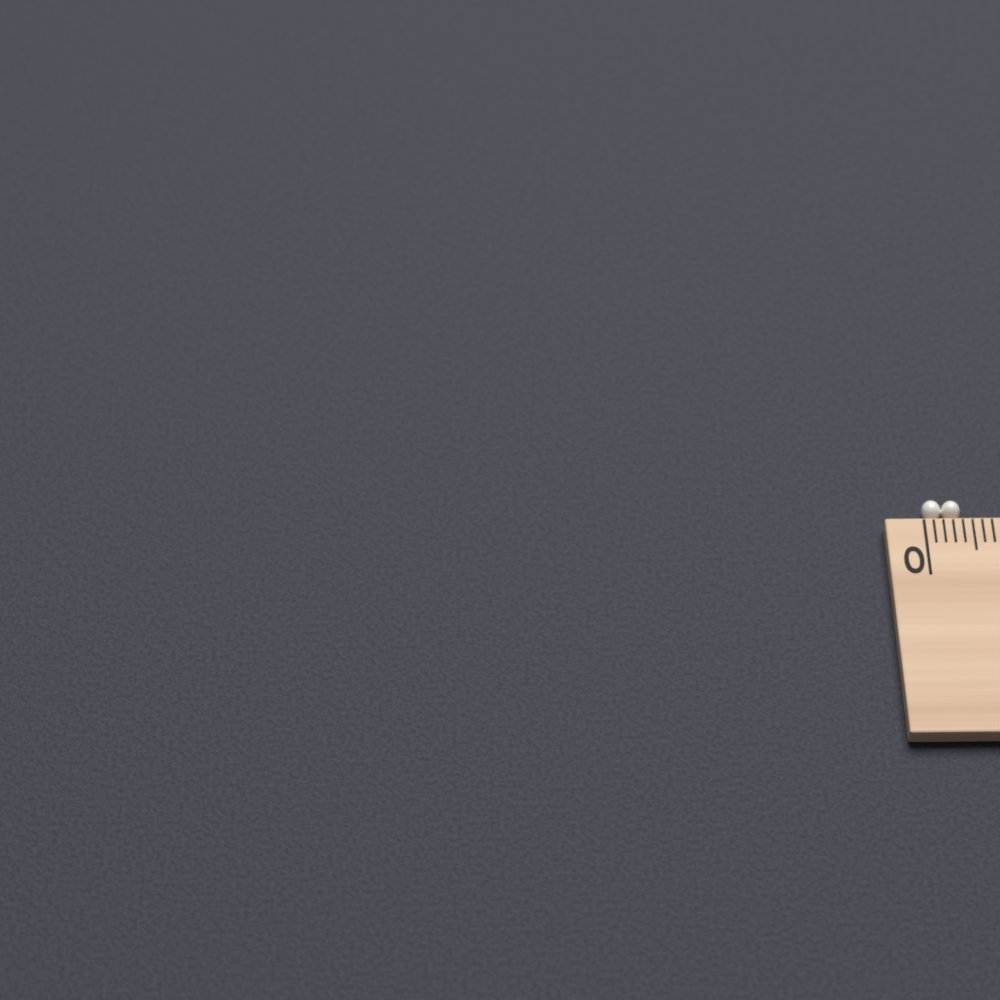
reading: 0.4 cm
